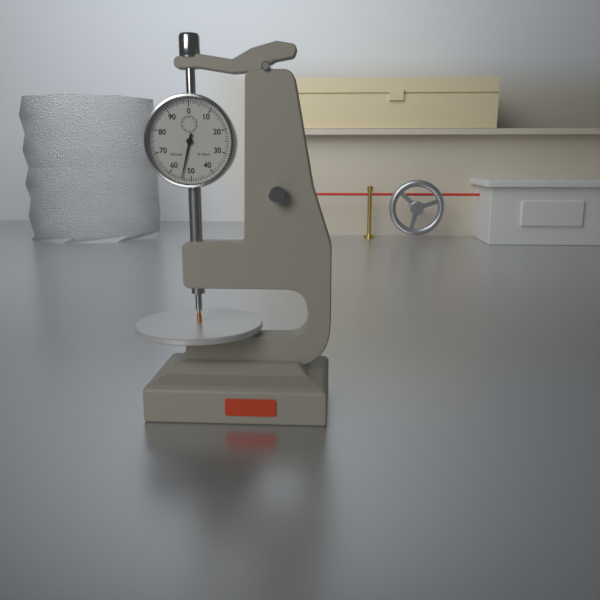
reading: 0.54 mm
